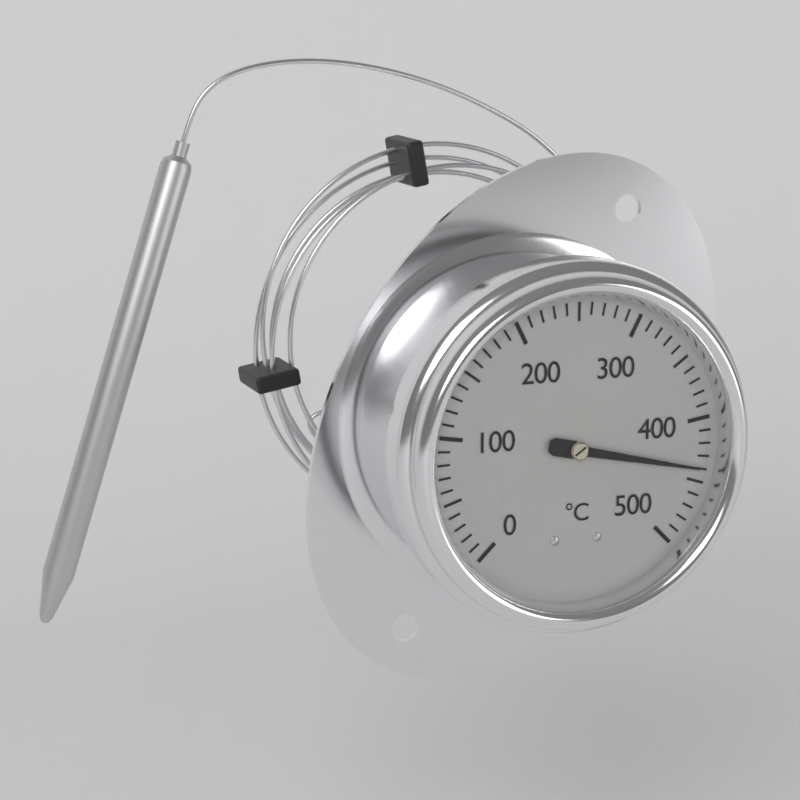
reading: 440 °C
